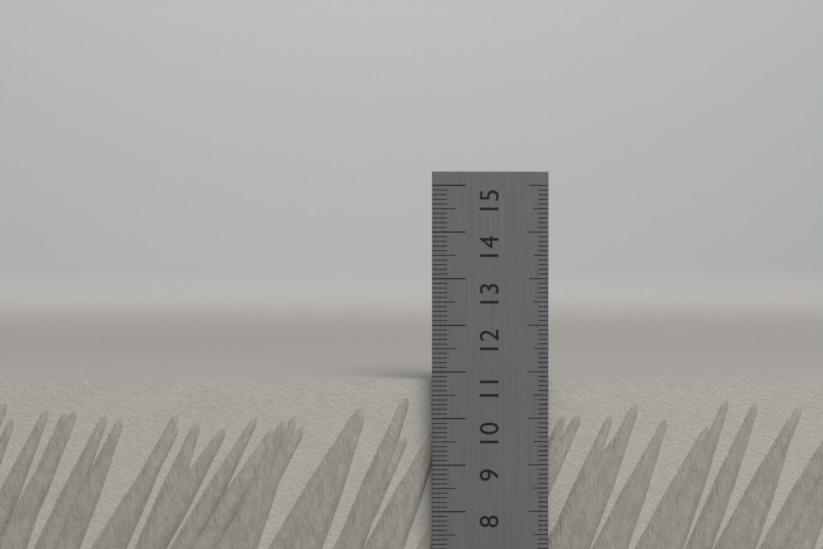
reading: 10.8 cm
